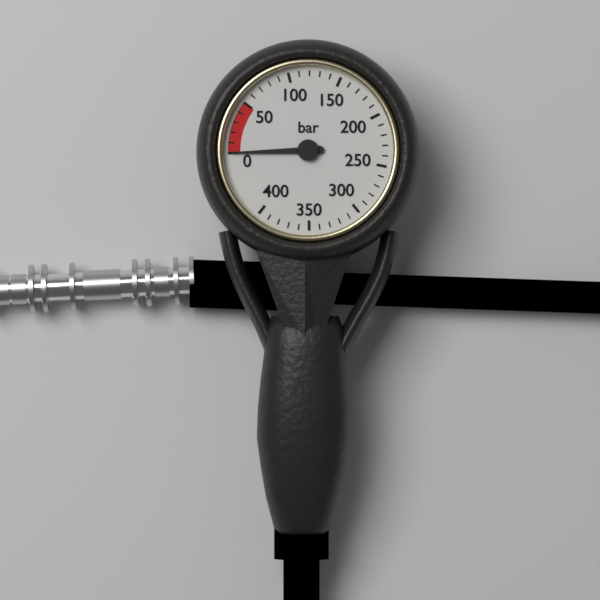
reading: 0 bar
